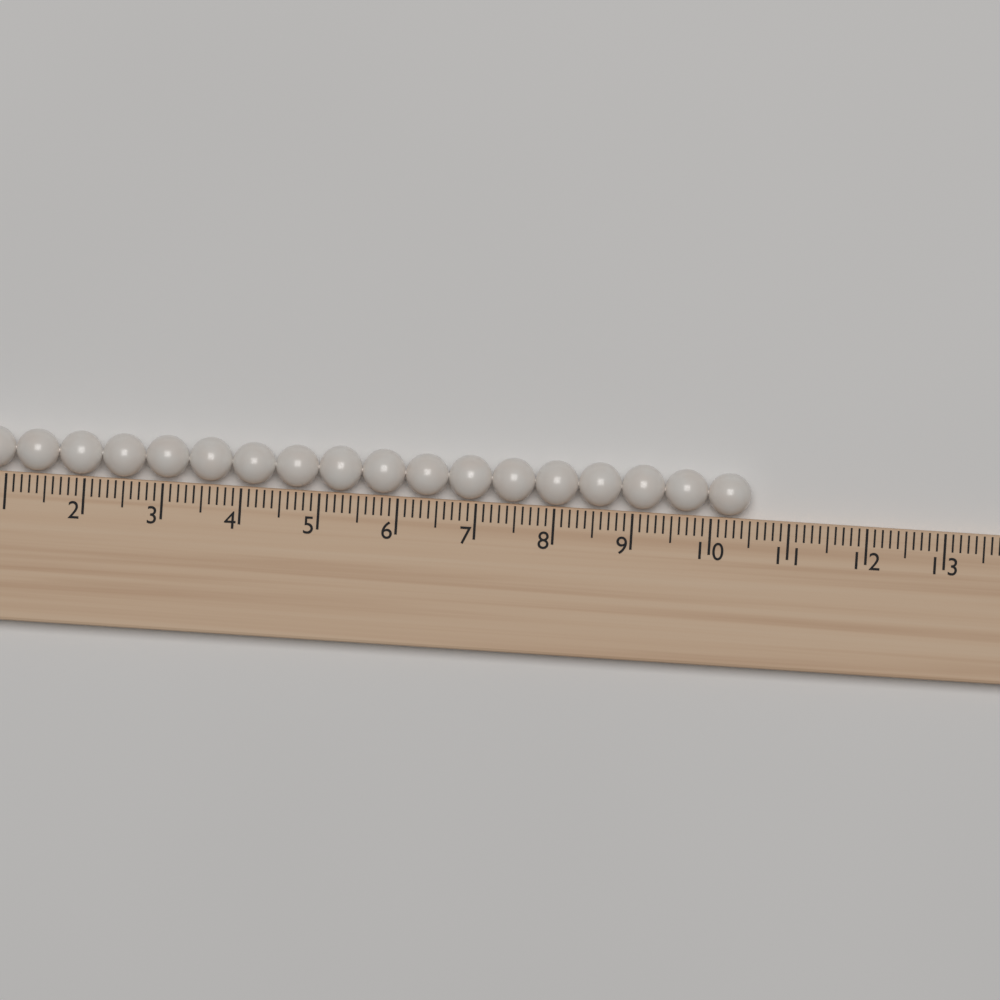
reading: 10.5 (no unit)
